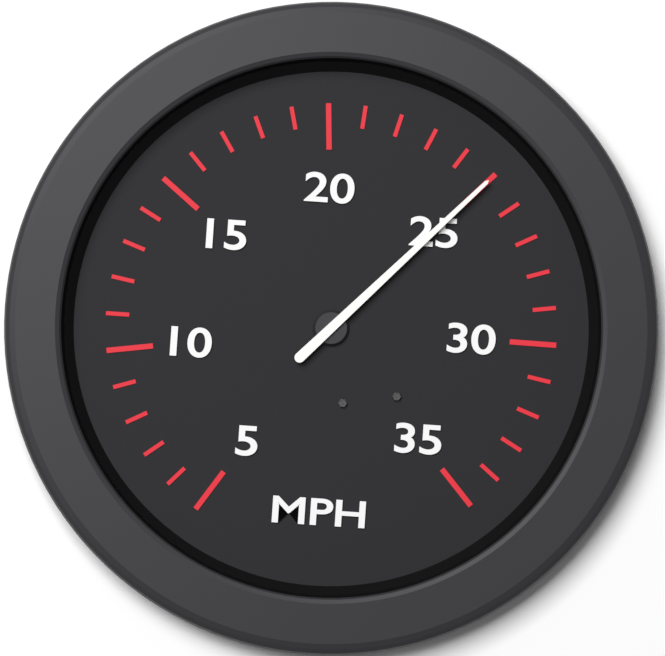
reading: 25 MPH
